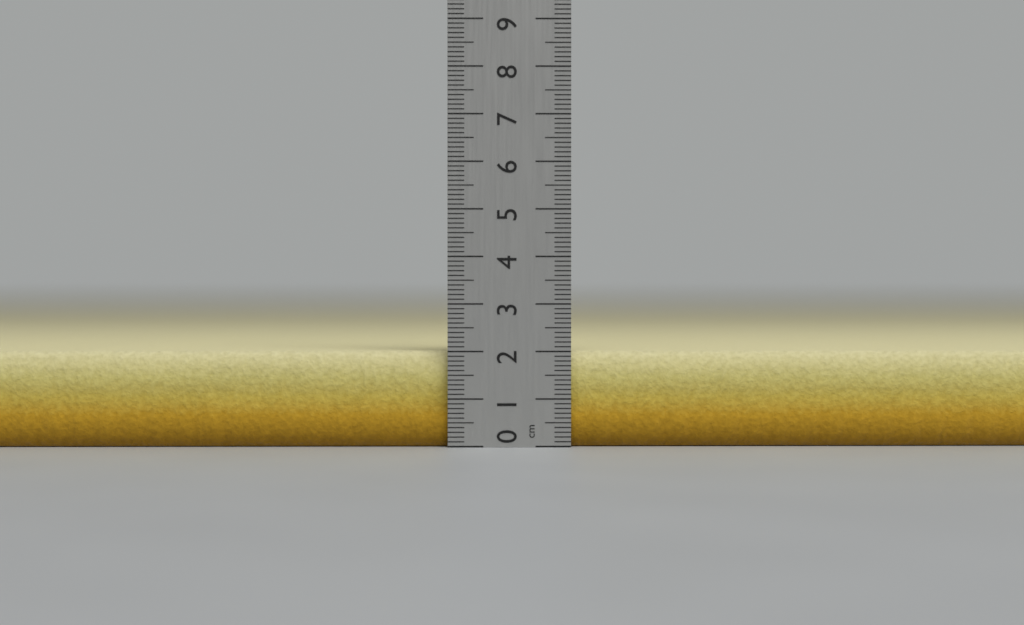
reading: 2.0 cm
